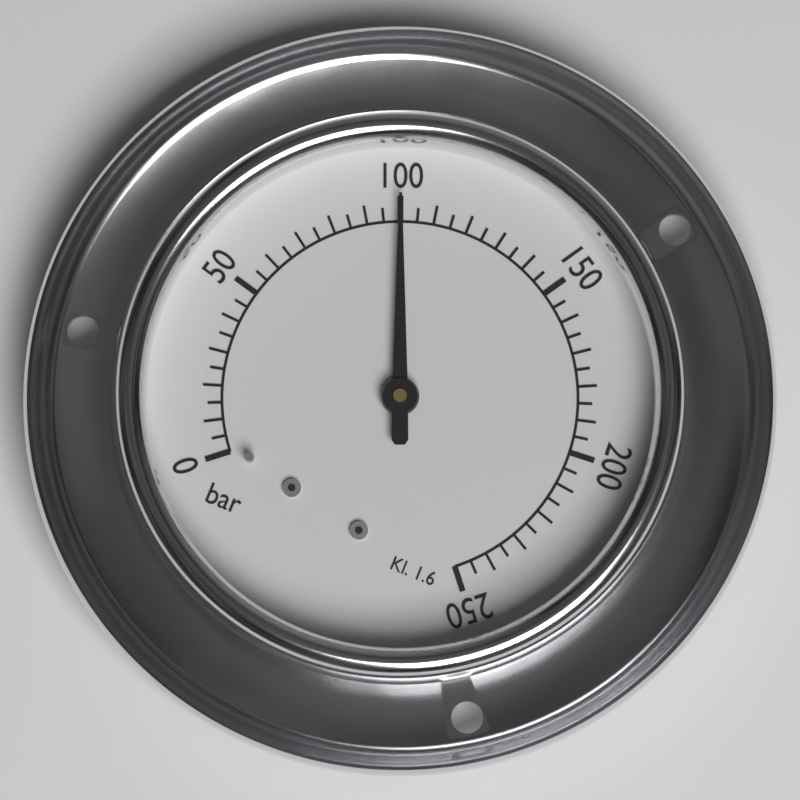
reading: 100 bar
